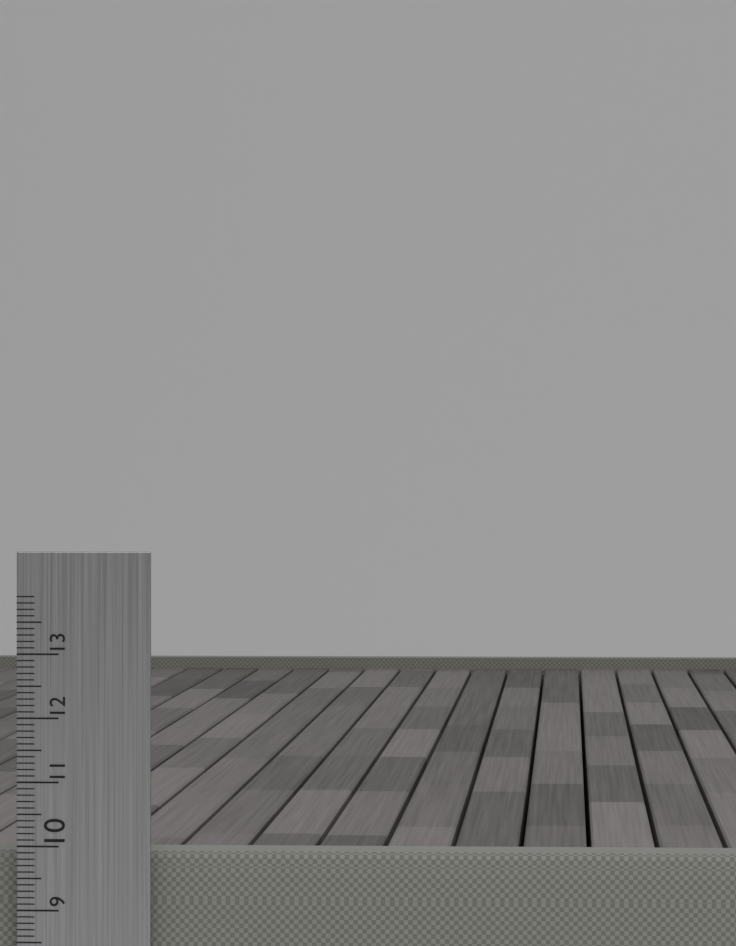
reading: 9.9 cm
